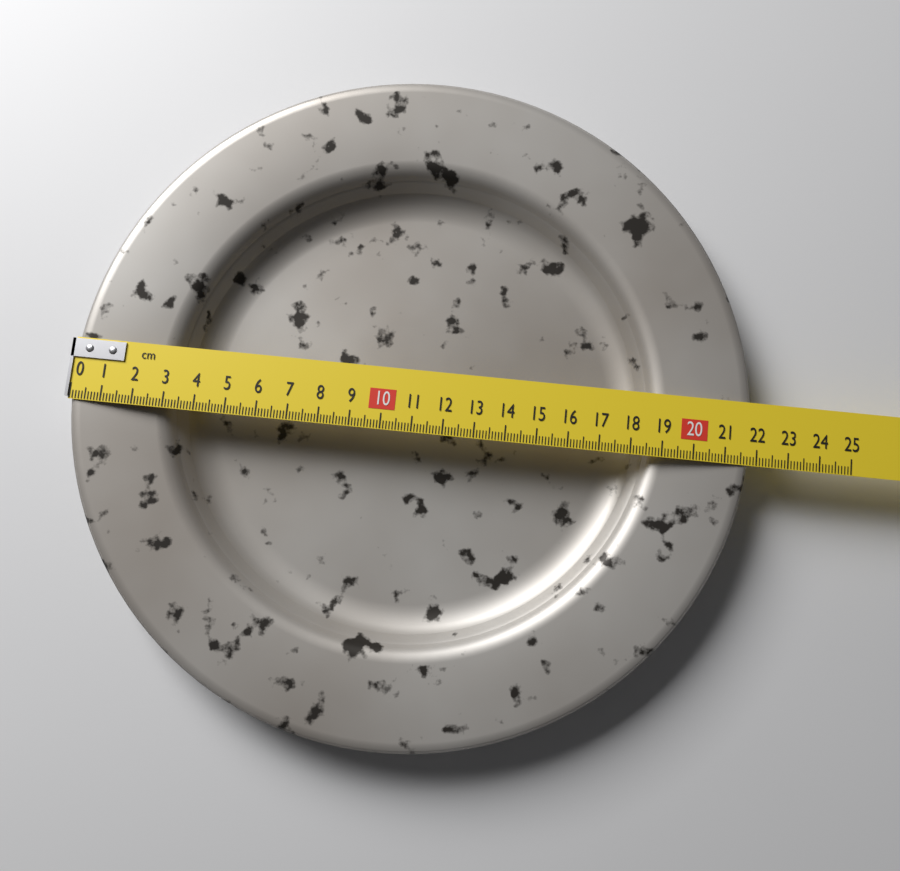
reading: 21.8 cm
